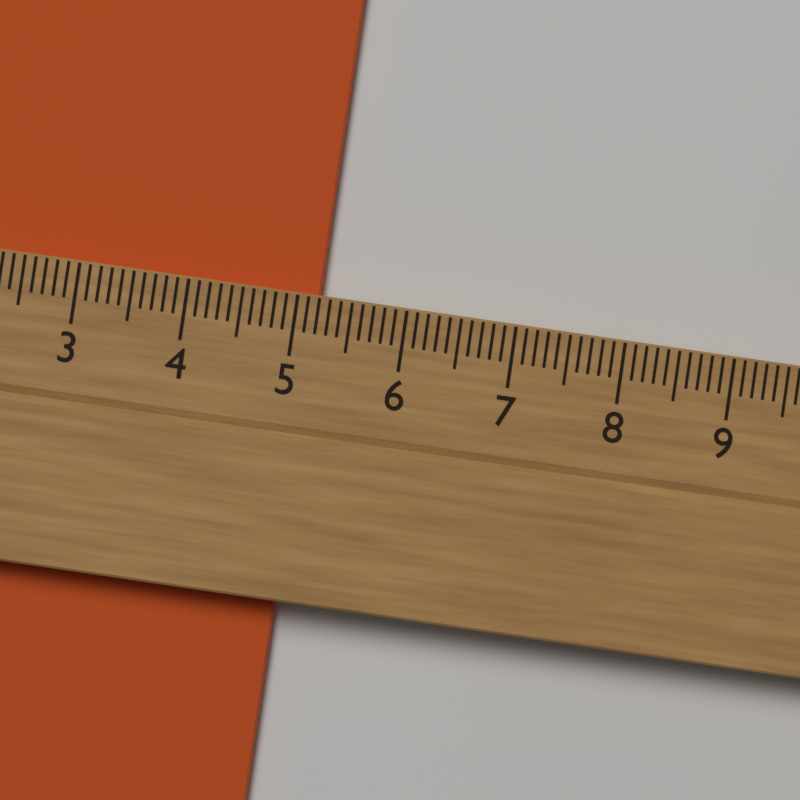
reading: 5.2 cm
